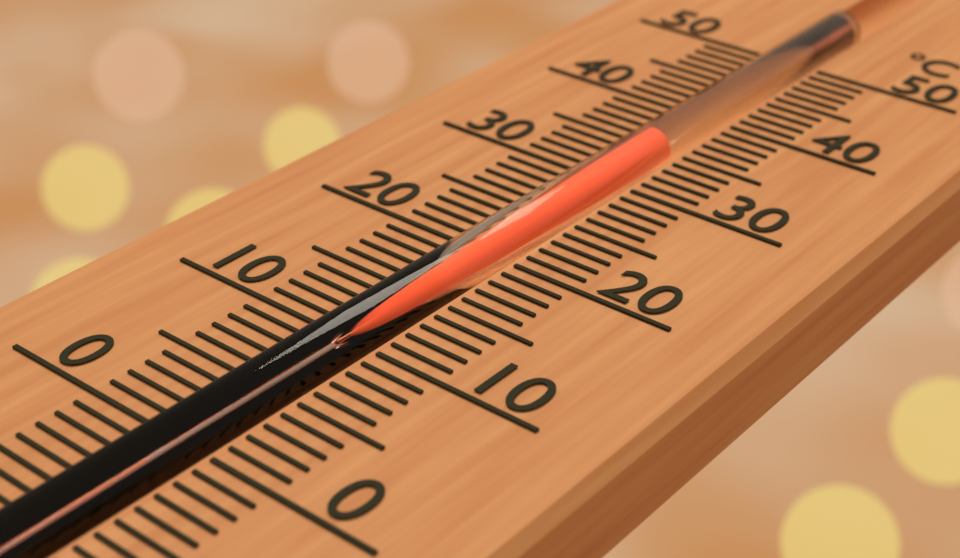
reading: 35 °C
